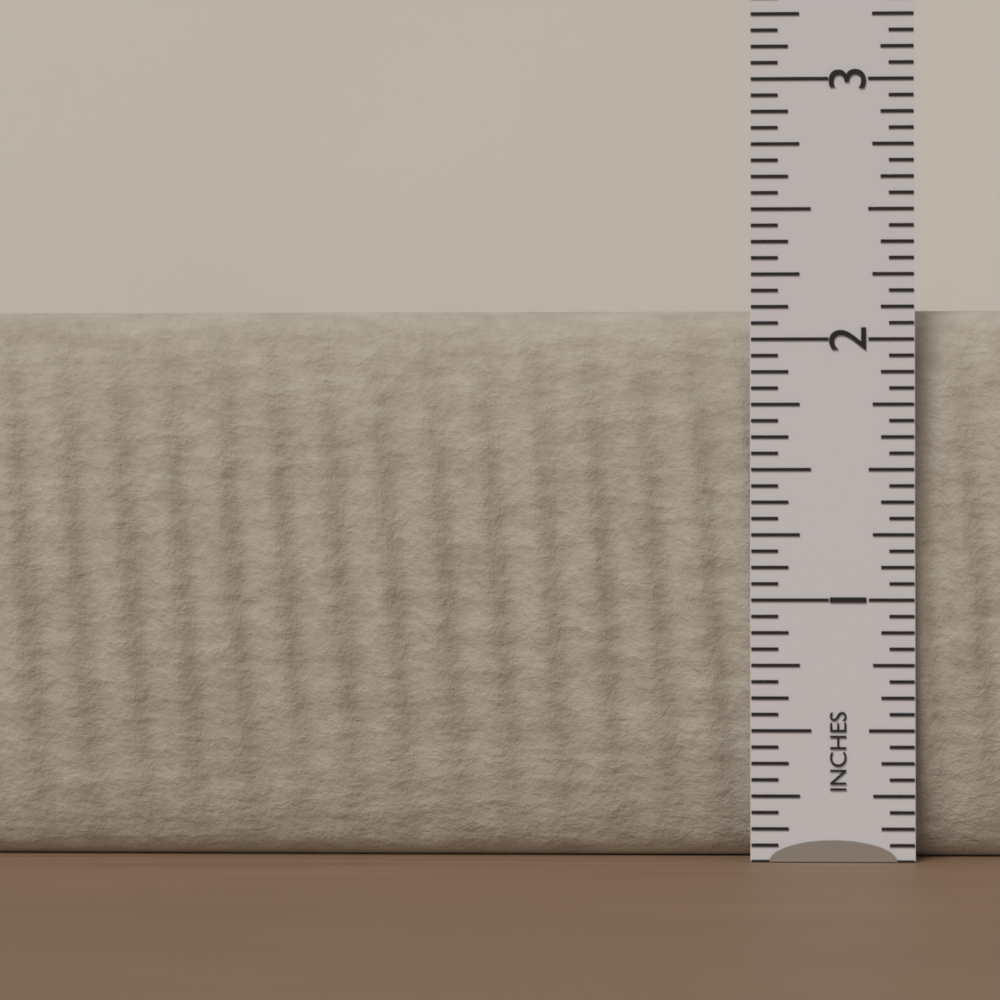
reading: 2.1250 in
